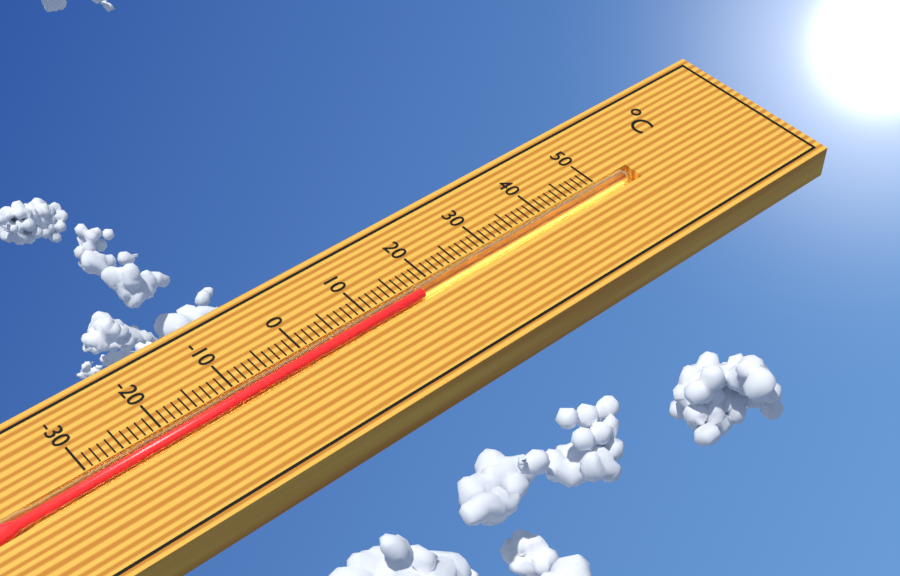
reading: 18 °C
